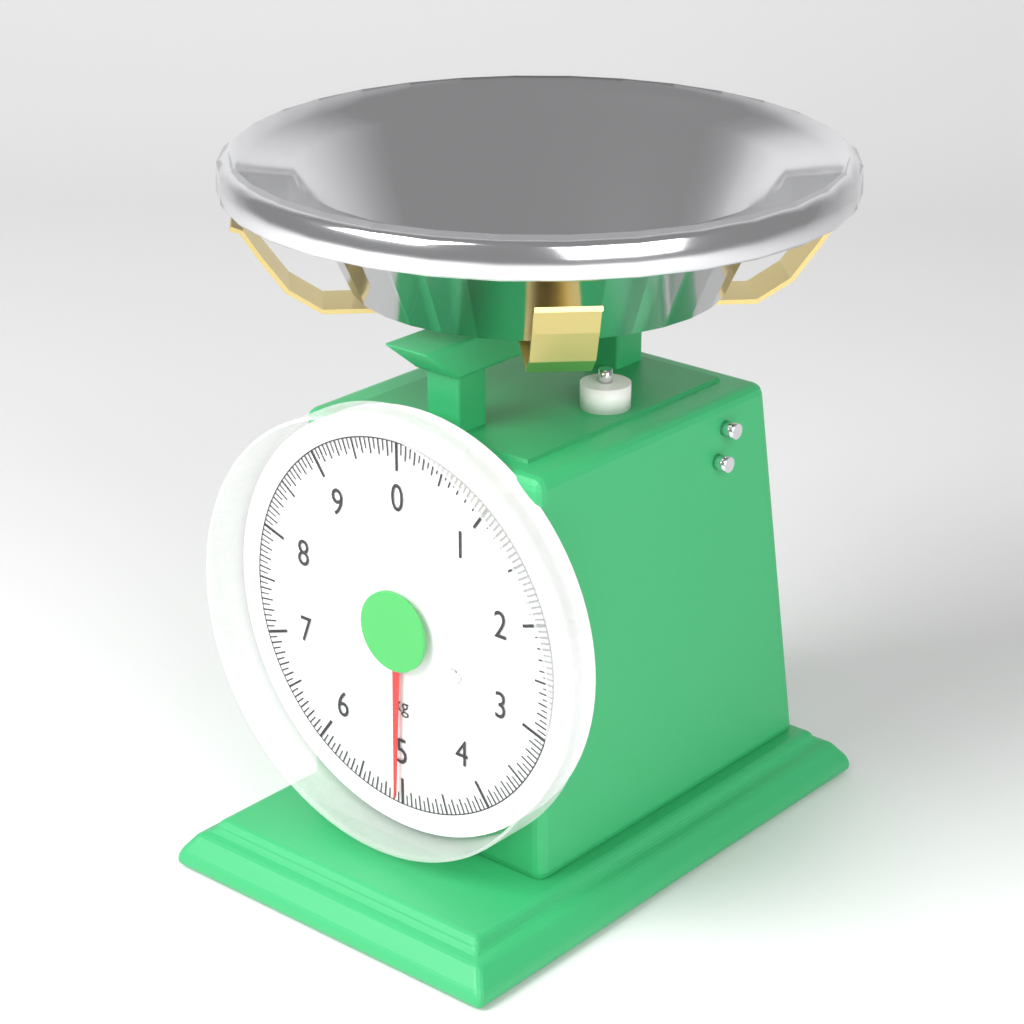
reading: 5.05 kg
